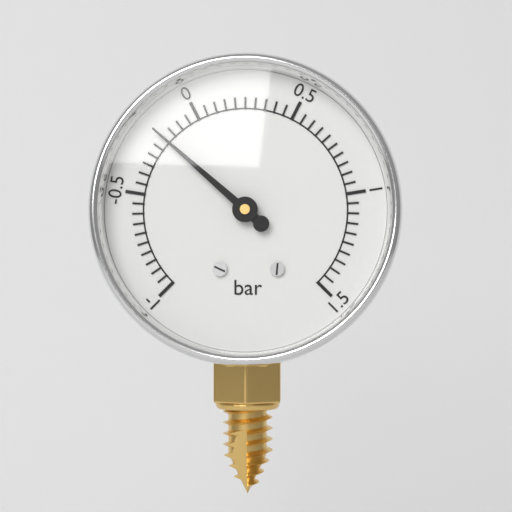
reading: -0.20 bar
